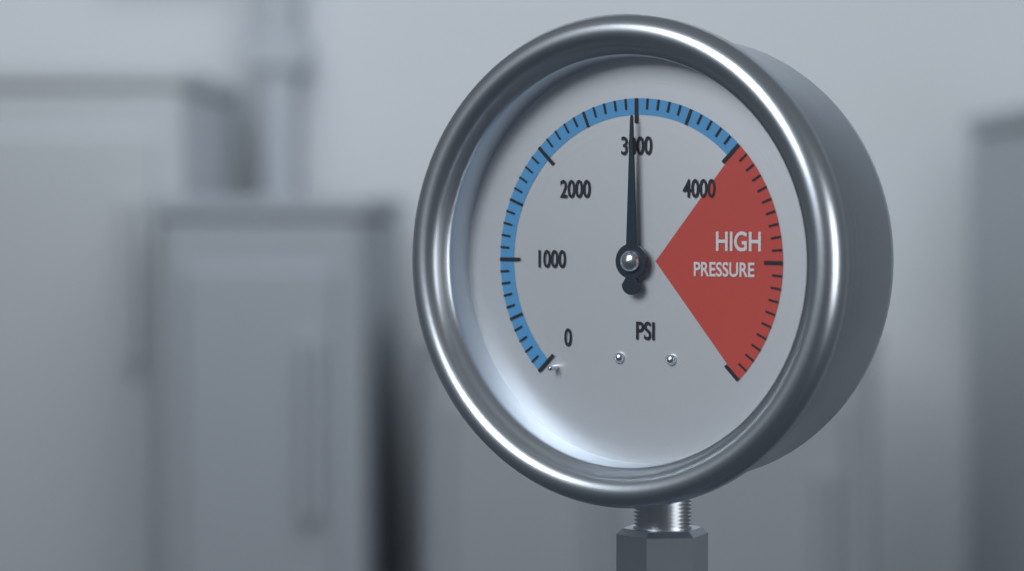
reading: 3000 psi
